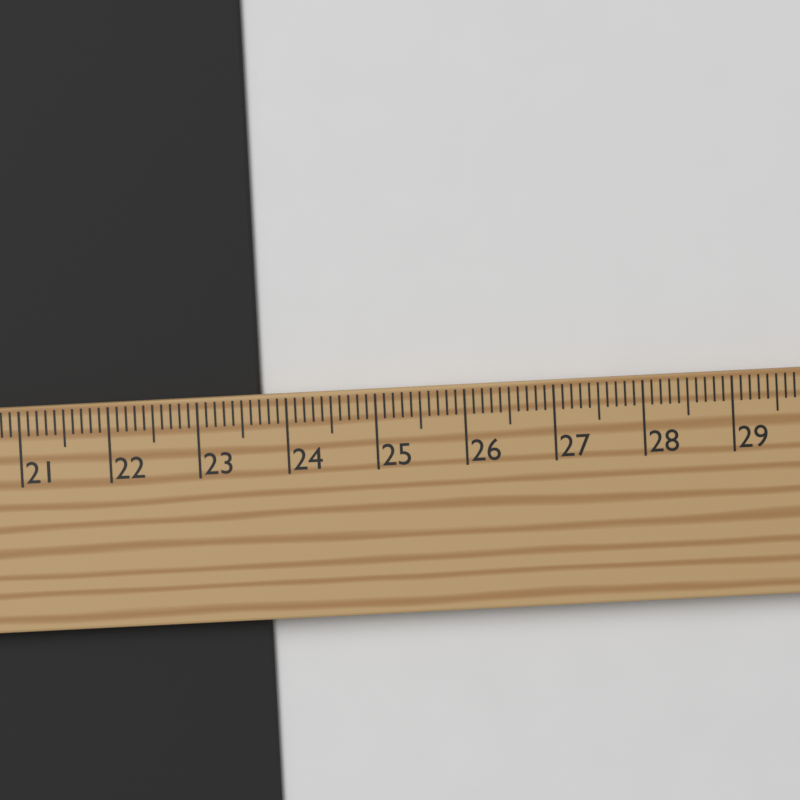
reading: 23.7 cm
